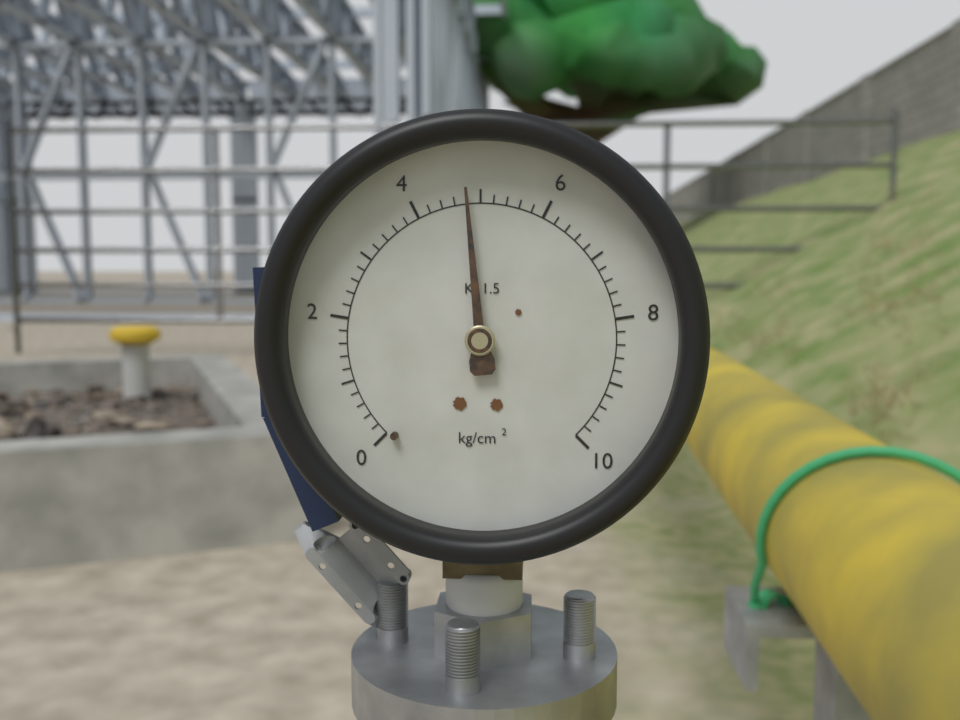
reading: 4.8 kg/cm²
